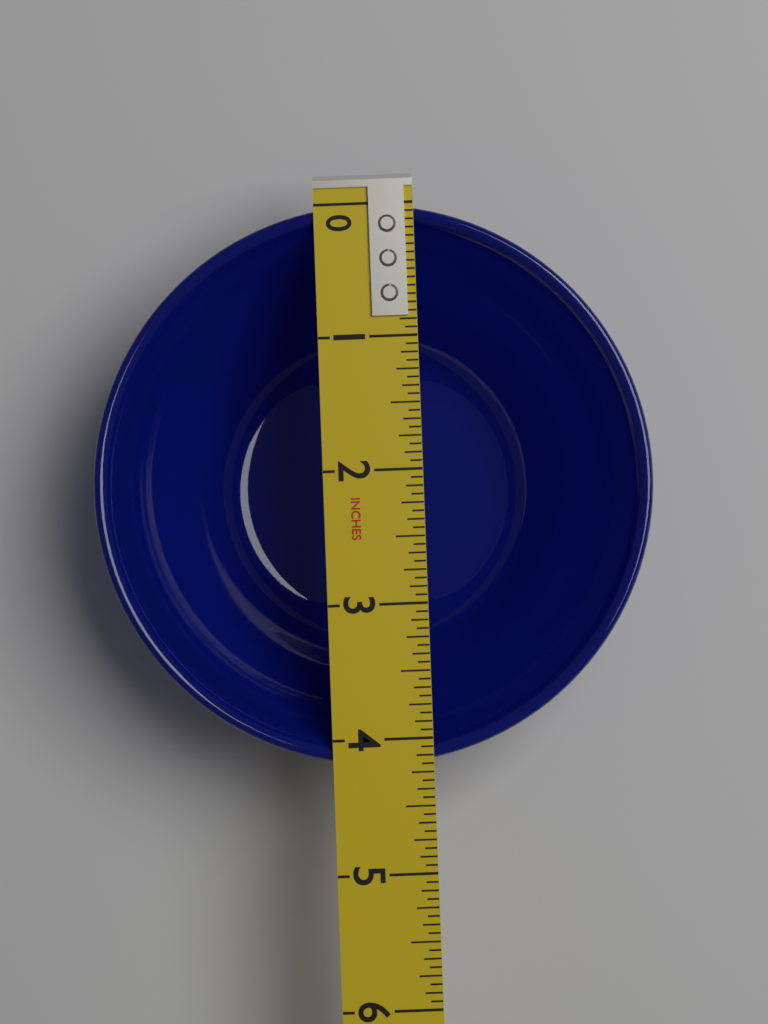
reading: 4.1875 in
